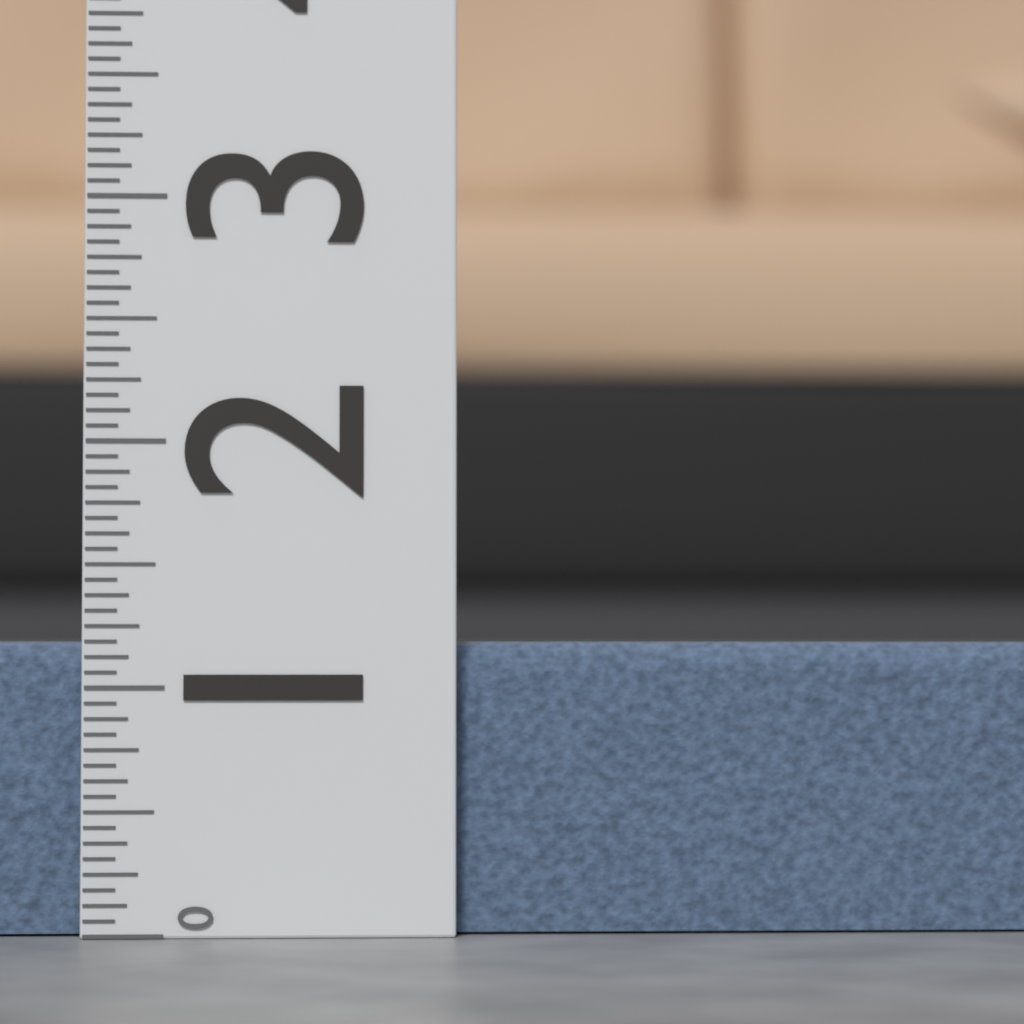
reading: 1.1875 (no unit)
